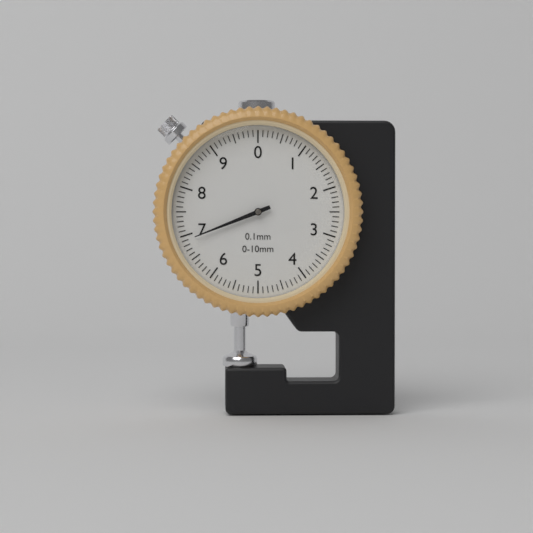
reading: 6.9 mm
